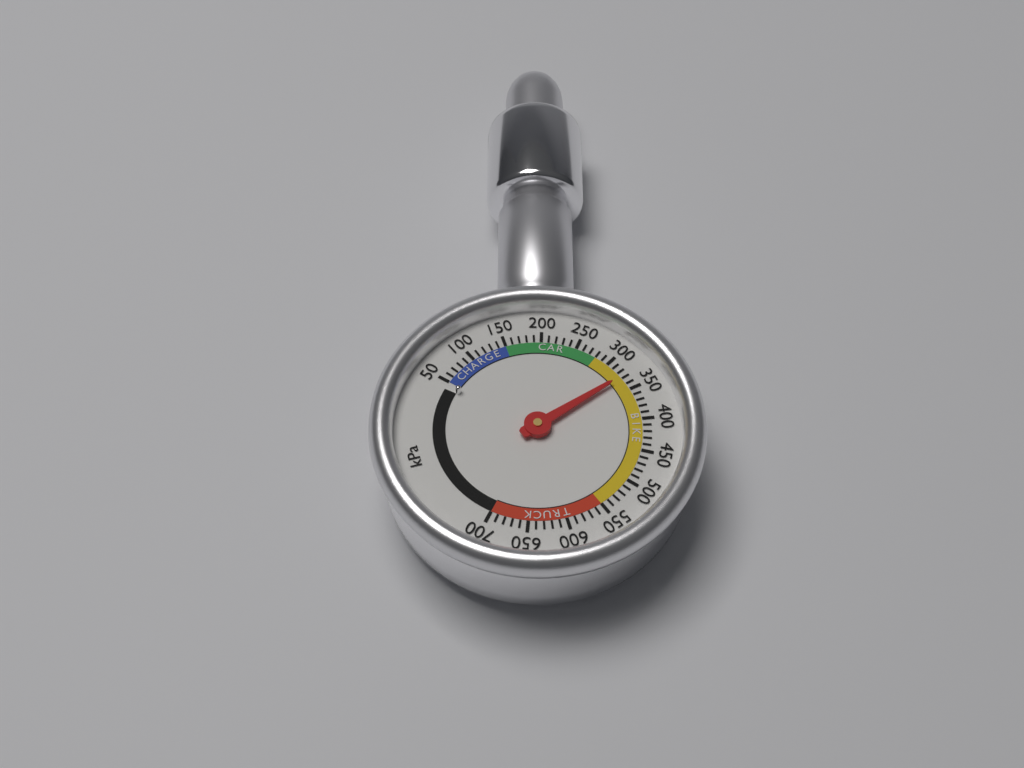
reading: 330 kPa
